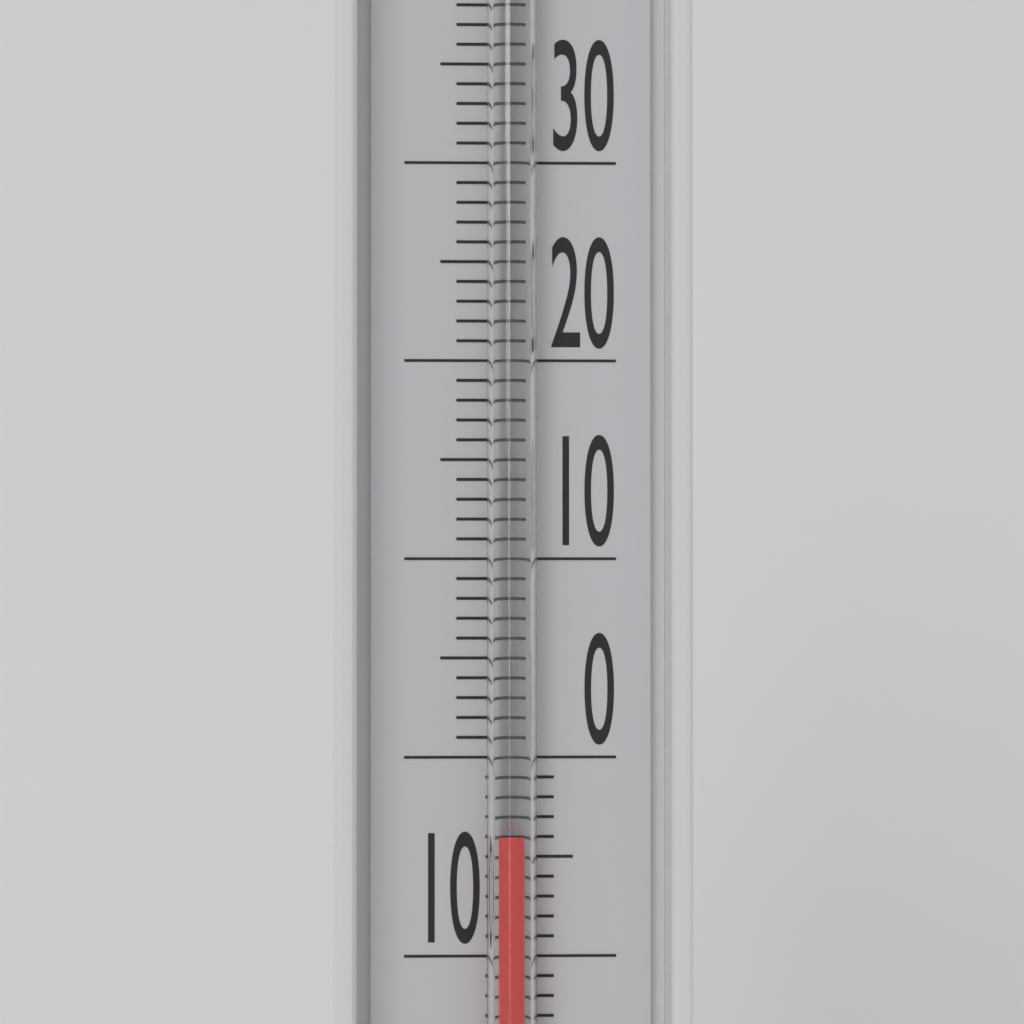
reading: -4 °C
